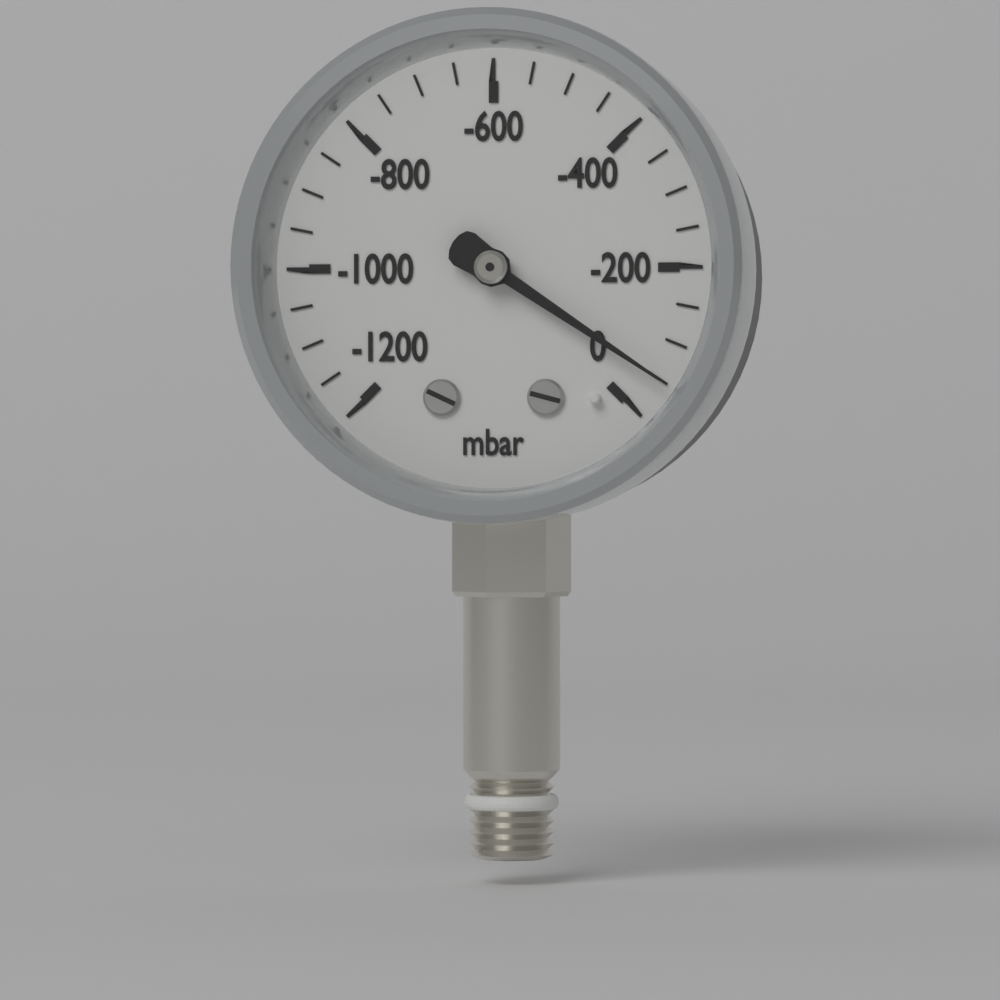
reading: -50 mbar
